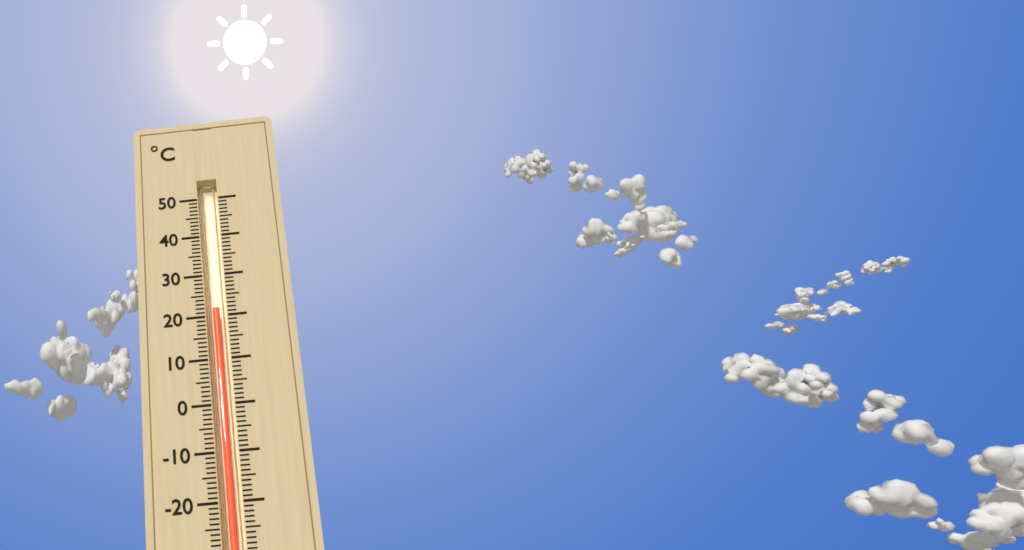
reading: 22 °C
